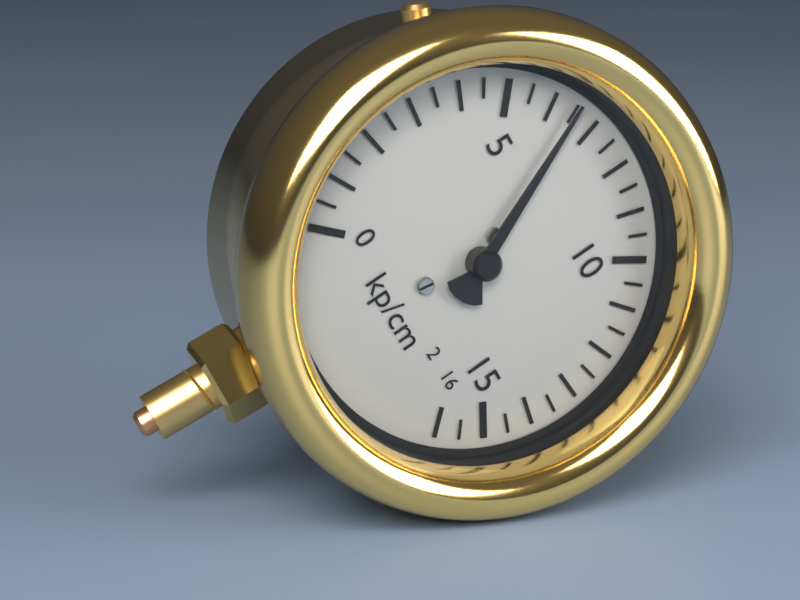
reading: 6.5 kp/cm²
